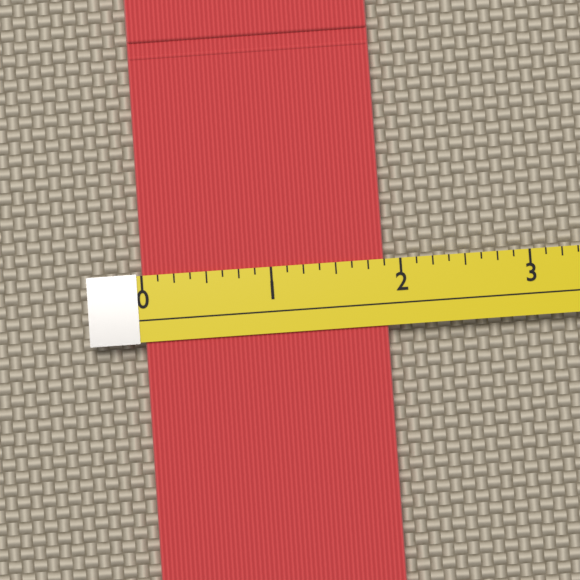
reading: 1.875 (no unit)
